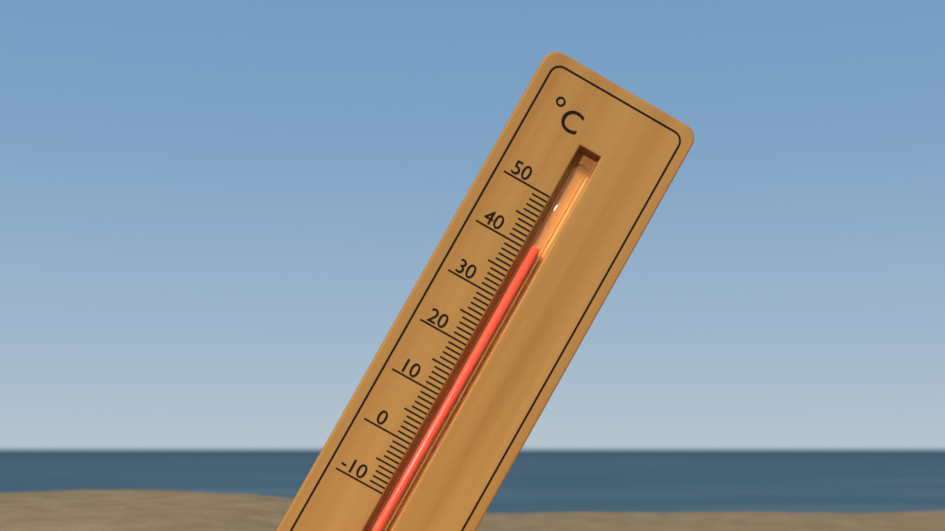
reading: 41 °C
